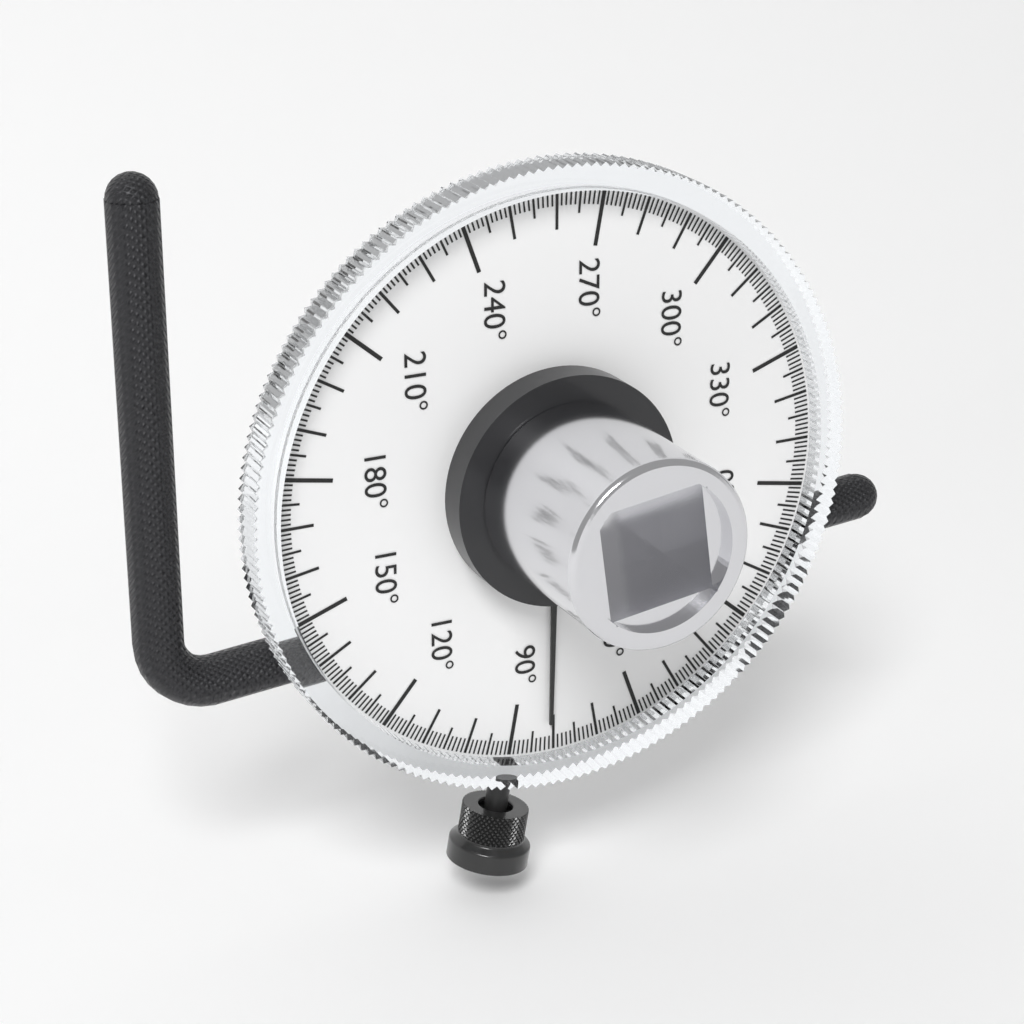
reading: 81 °
